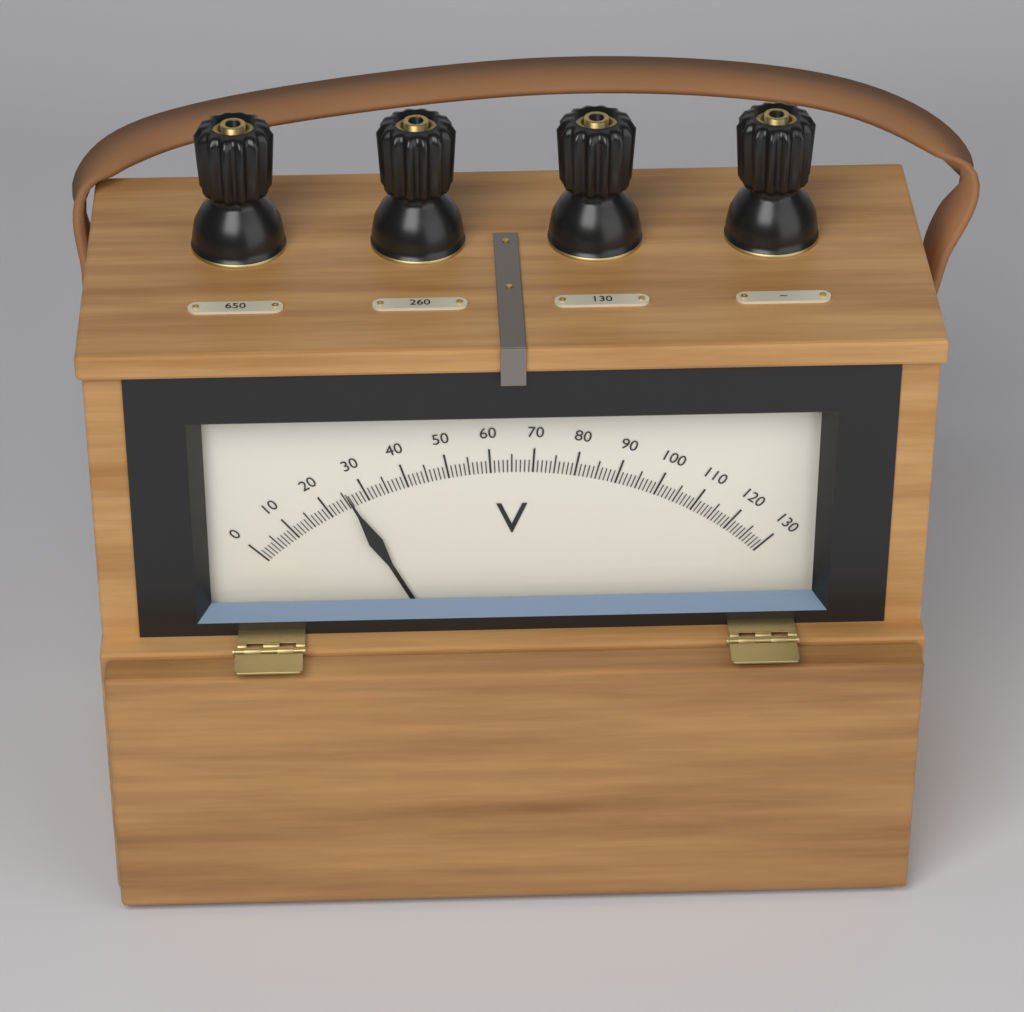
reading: 26 V
